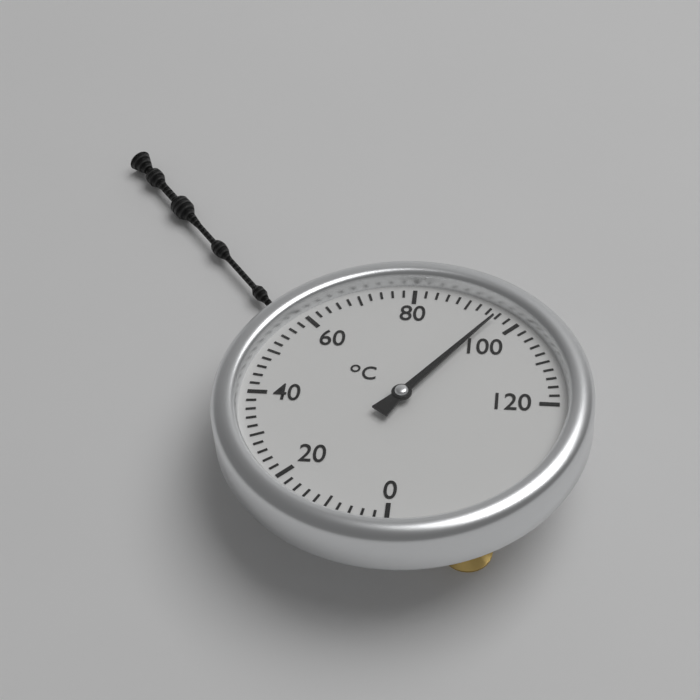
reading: 96 °C
